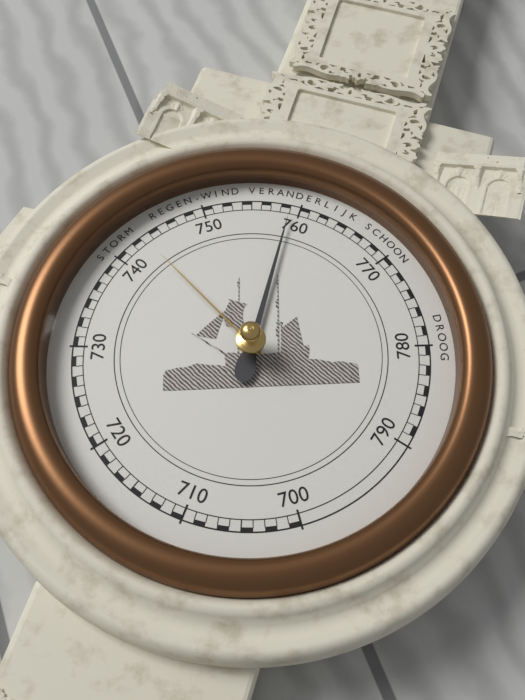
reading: 759 mmHg
